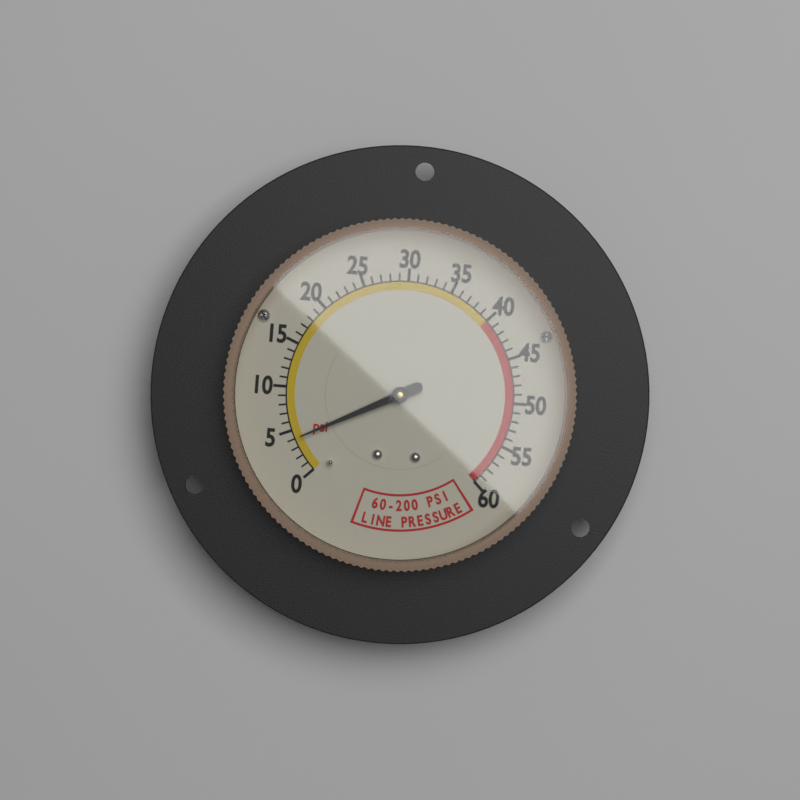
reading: 4 psi
